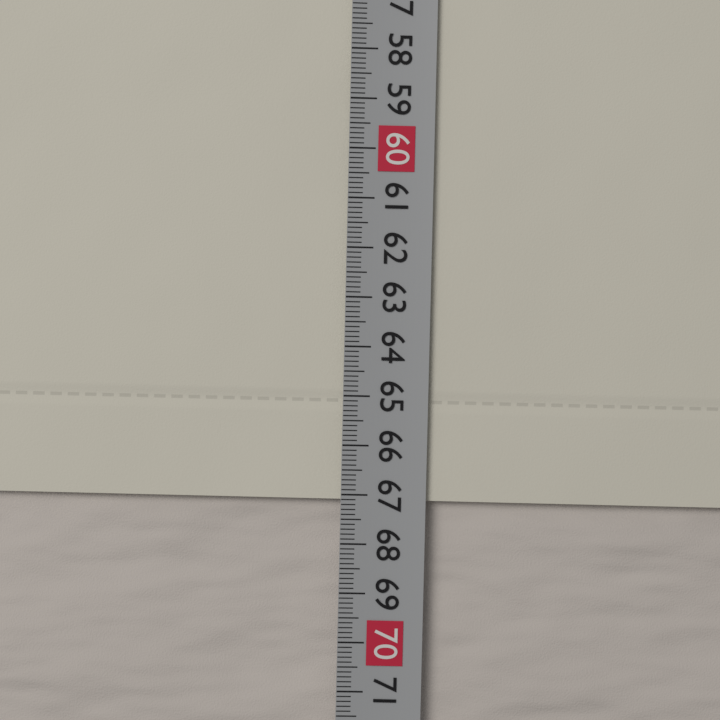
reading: 67.1 cm
